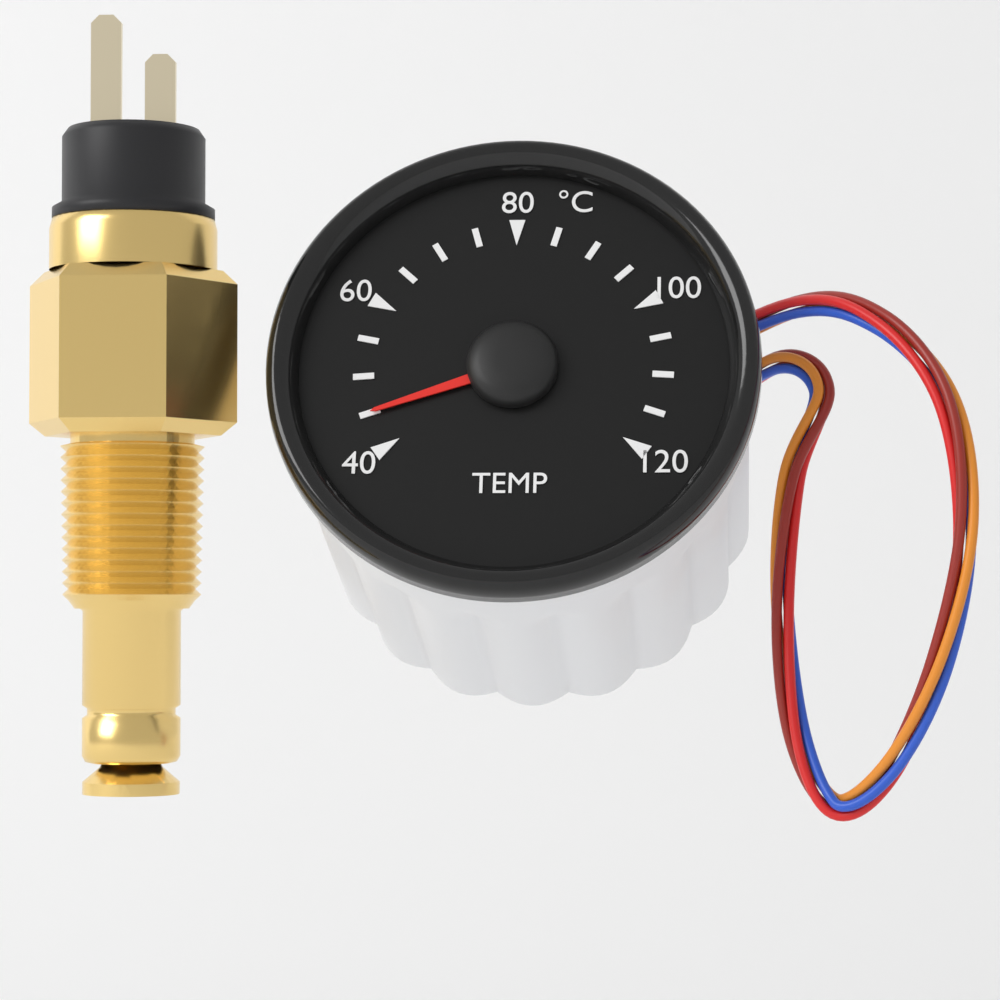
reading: 45 °C
